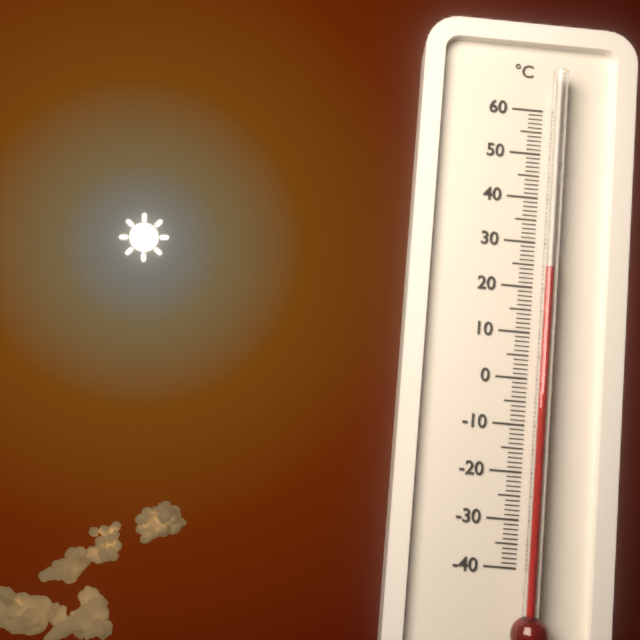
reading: 24 °C
